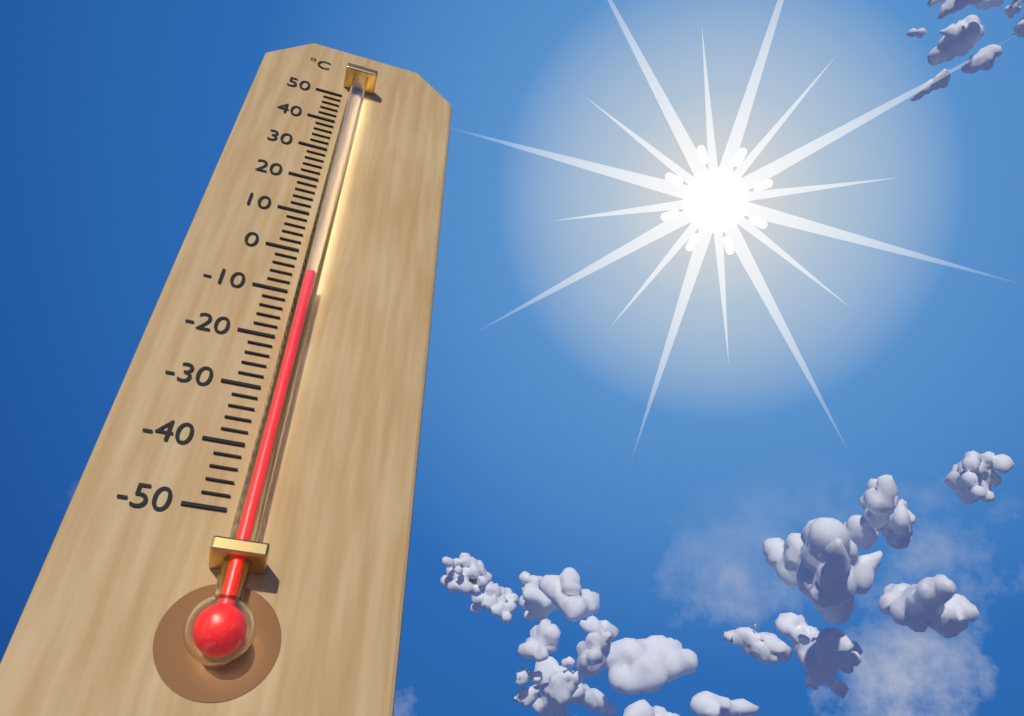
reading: -8 °C
